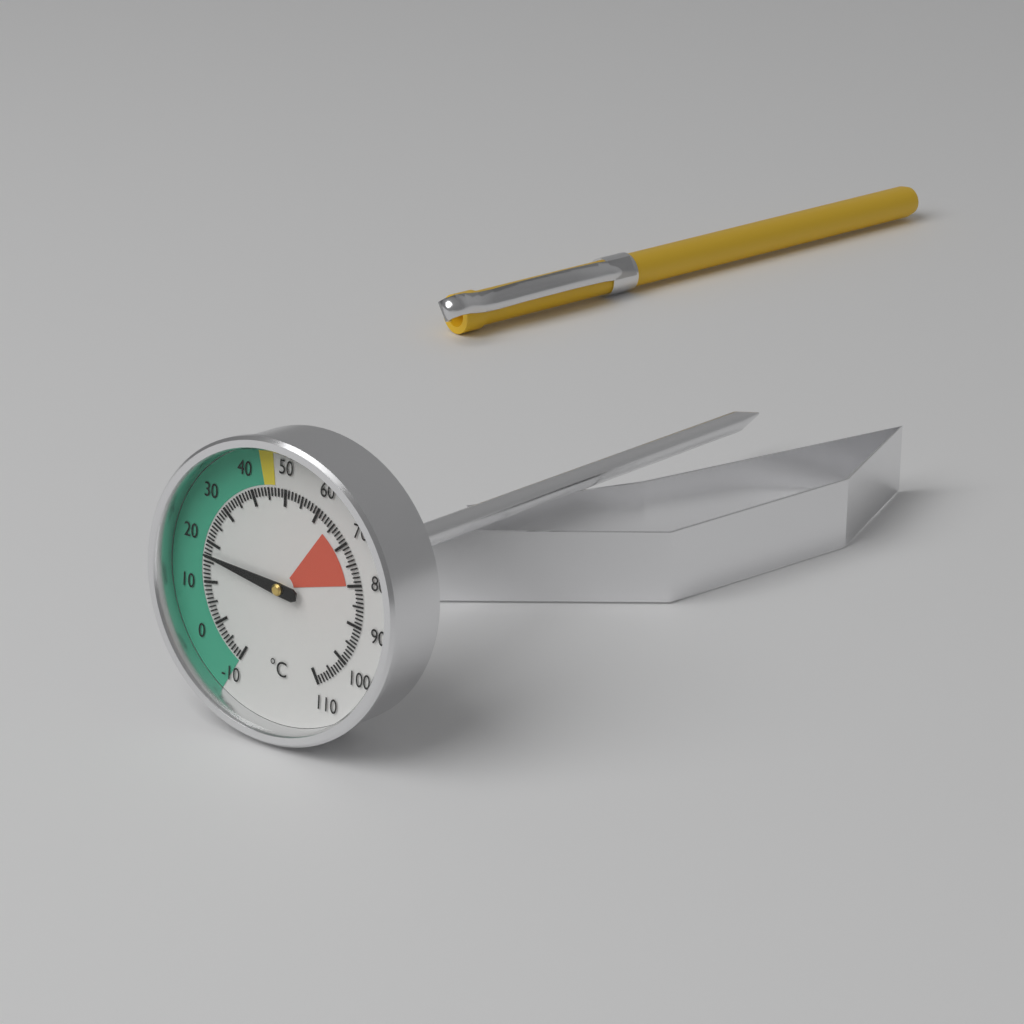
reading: 17 °C
